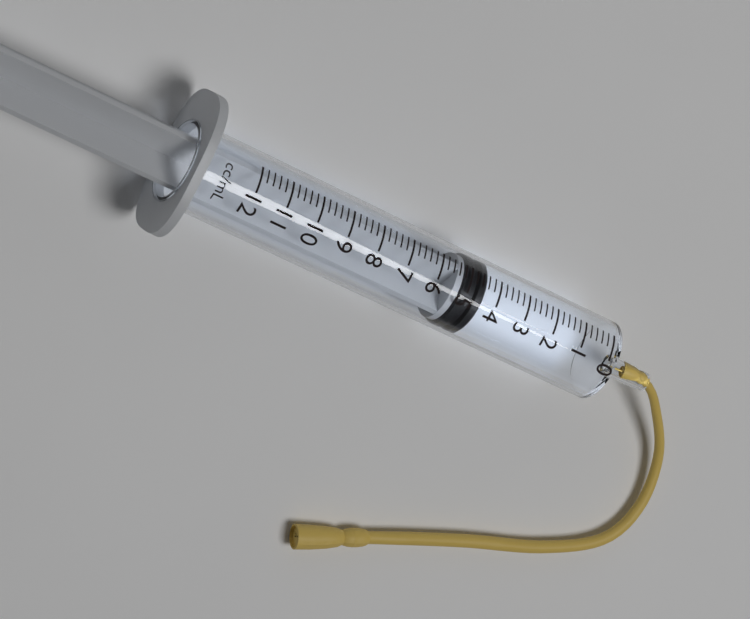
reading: 4.4 ml
